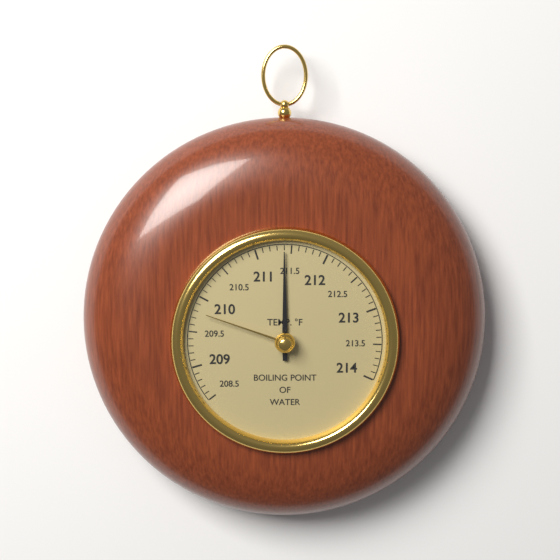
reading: 211.4 °F
